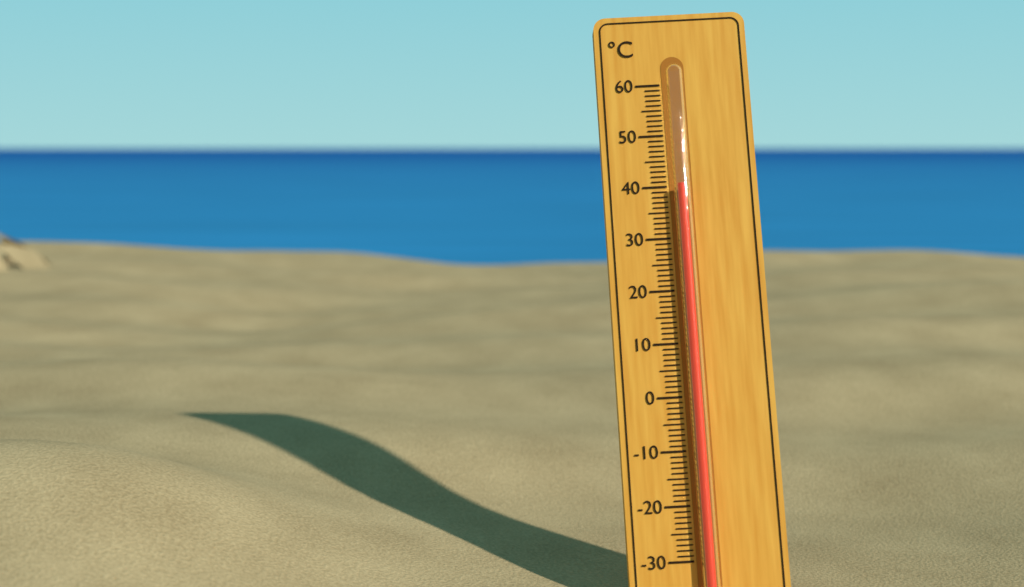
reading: 40 °C
